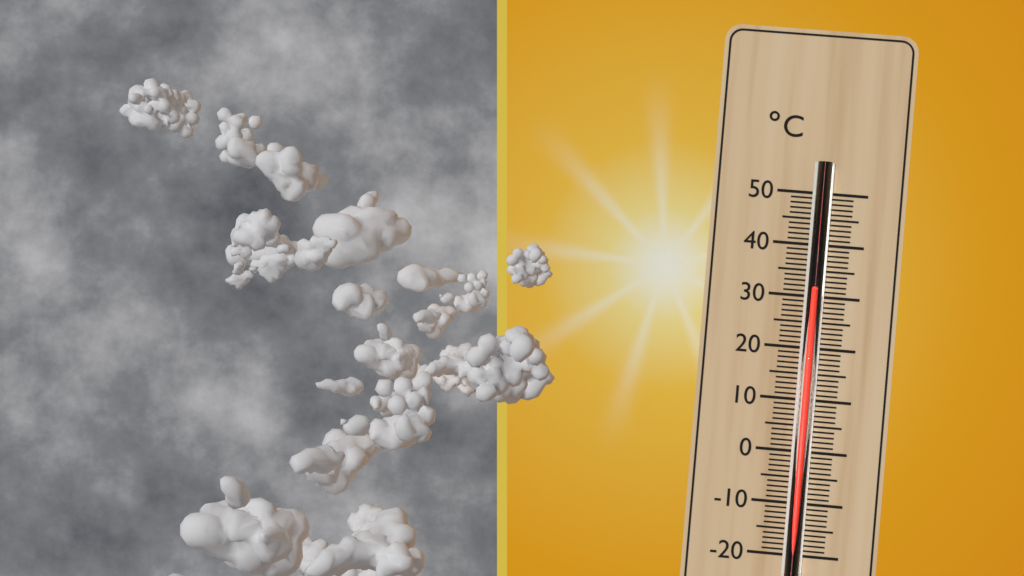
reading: 31 °C
